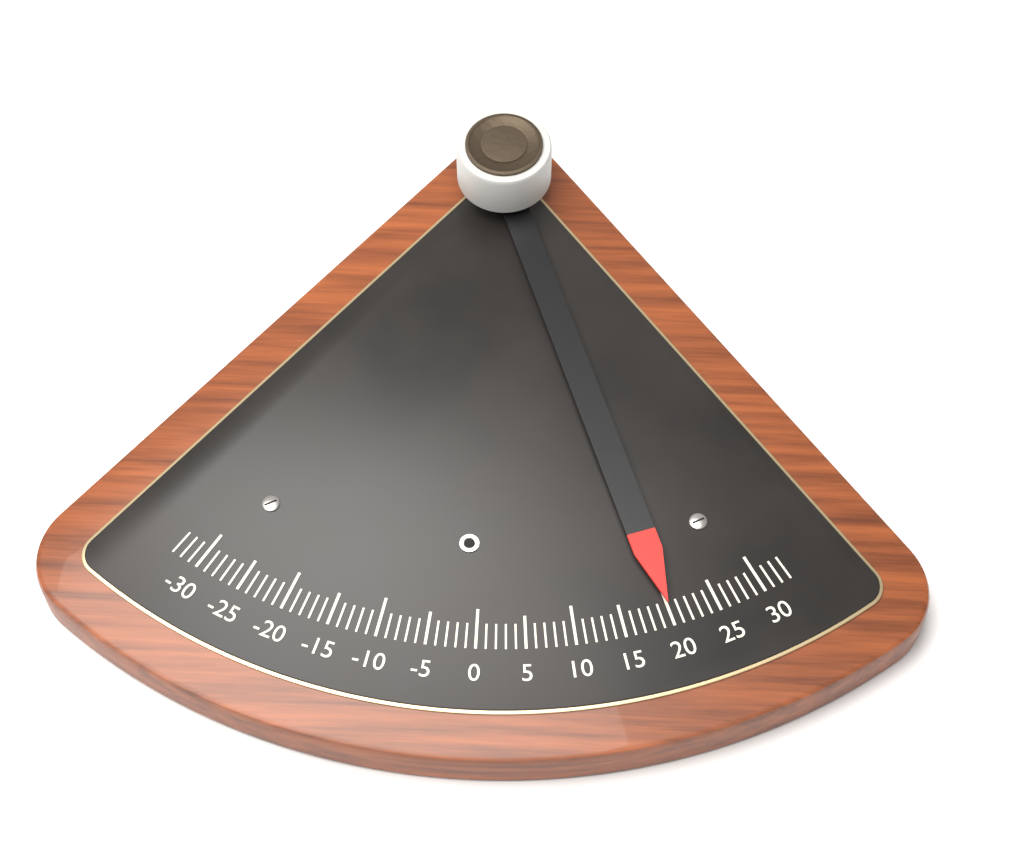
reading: 20 (no unit)
